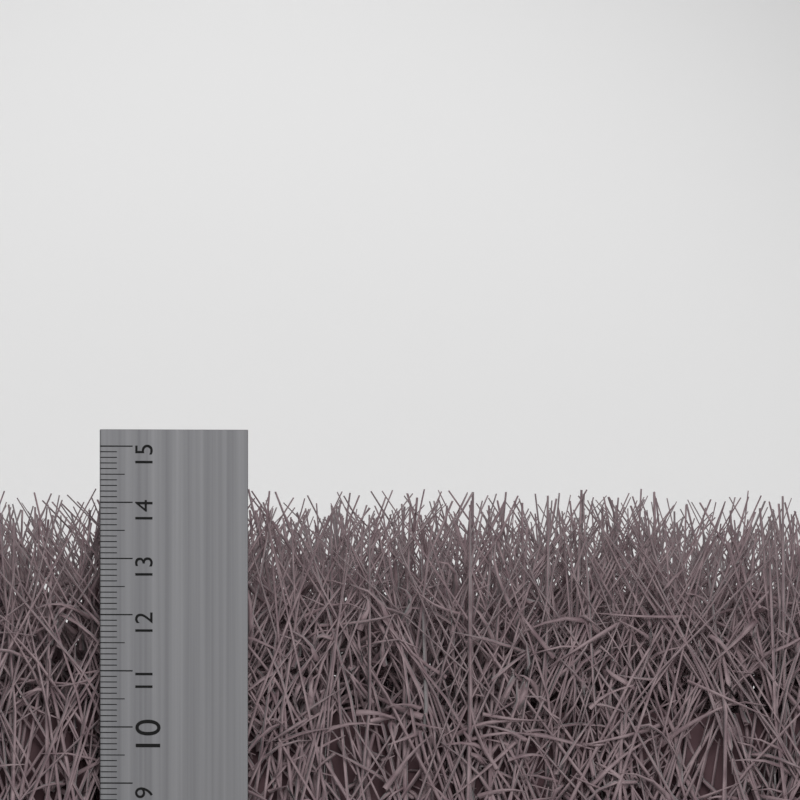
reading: 14.3 cm
